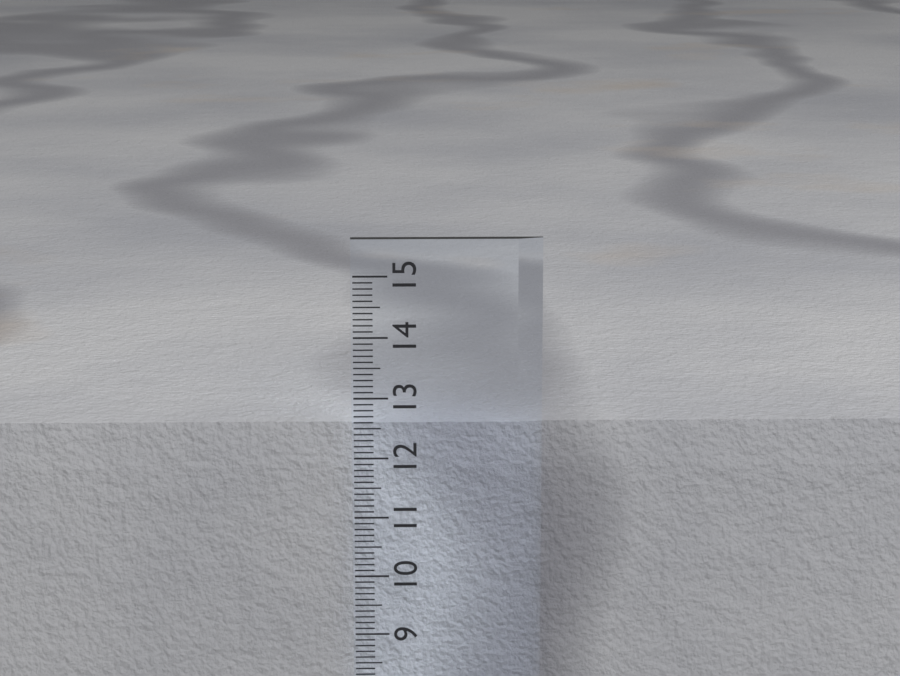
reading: 12.5 cm
